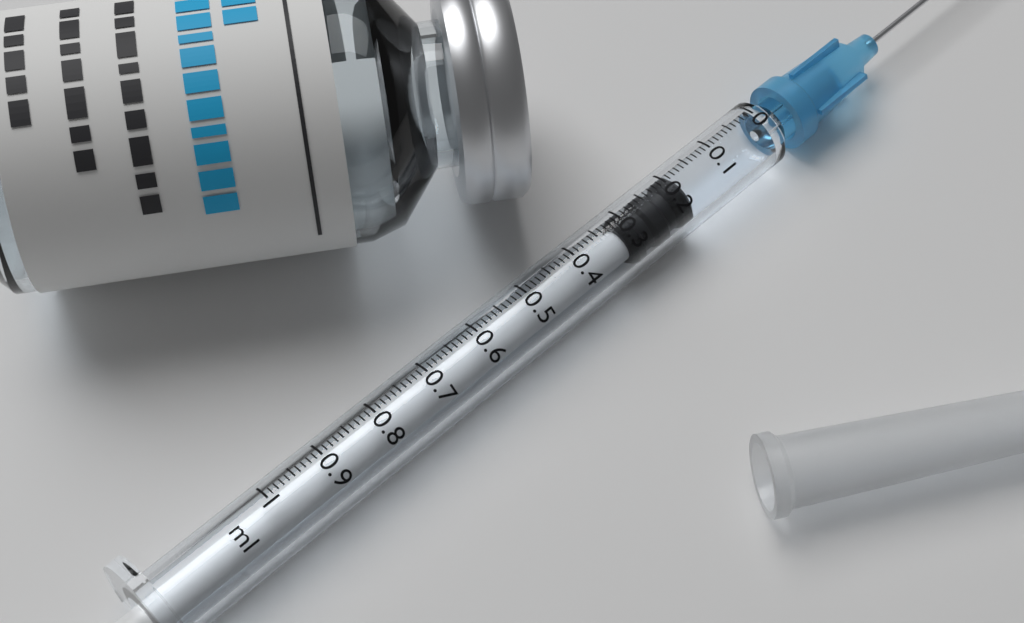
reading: 0.18 ml
